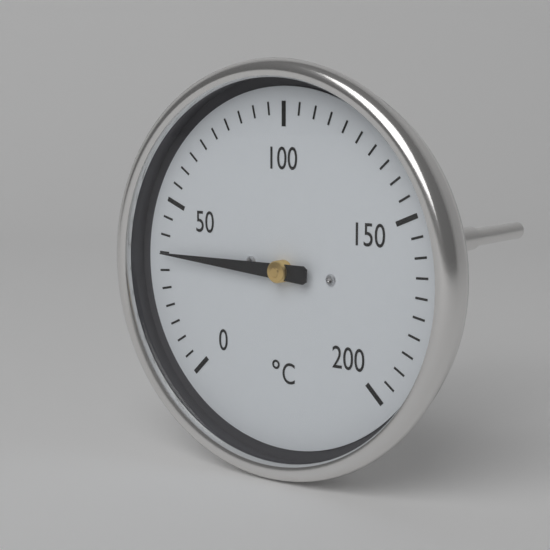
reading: 35 °C
